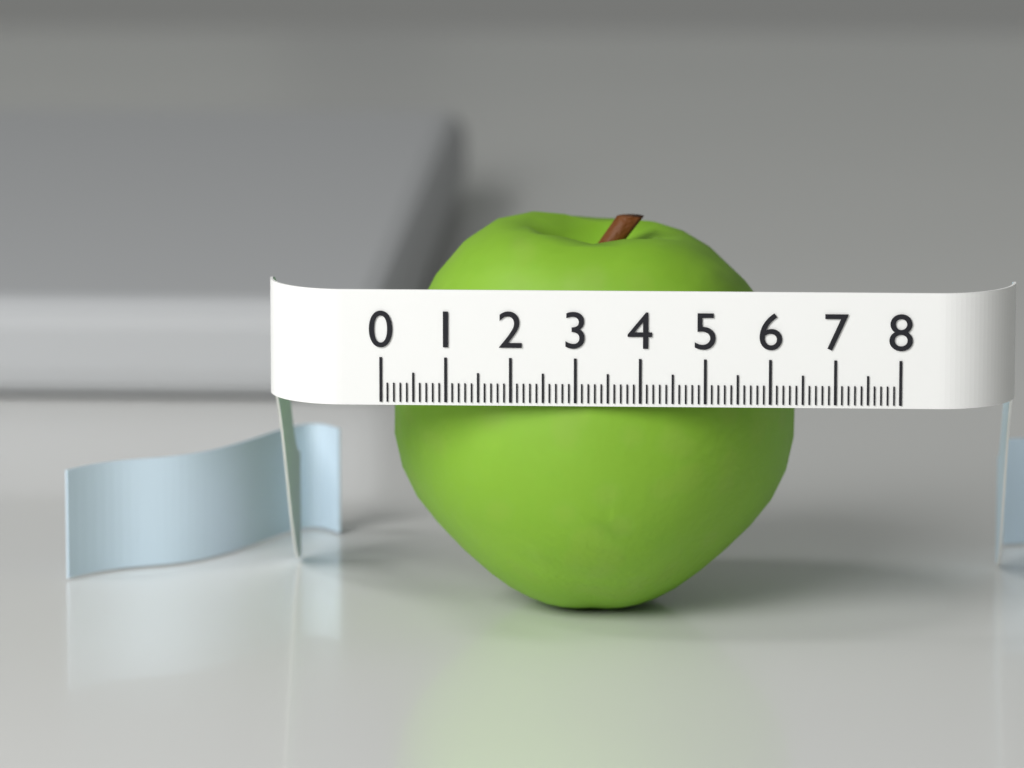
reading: 6.4 (no unit)
